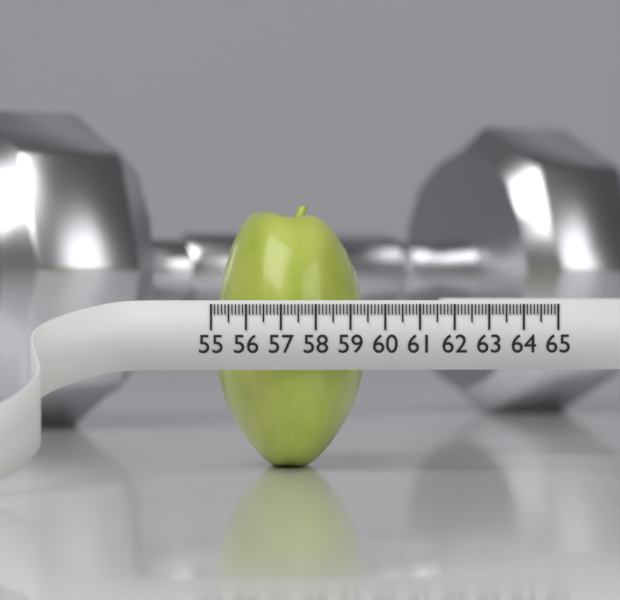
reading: 59.5 (no unit)
